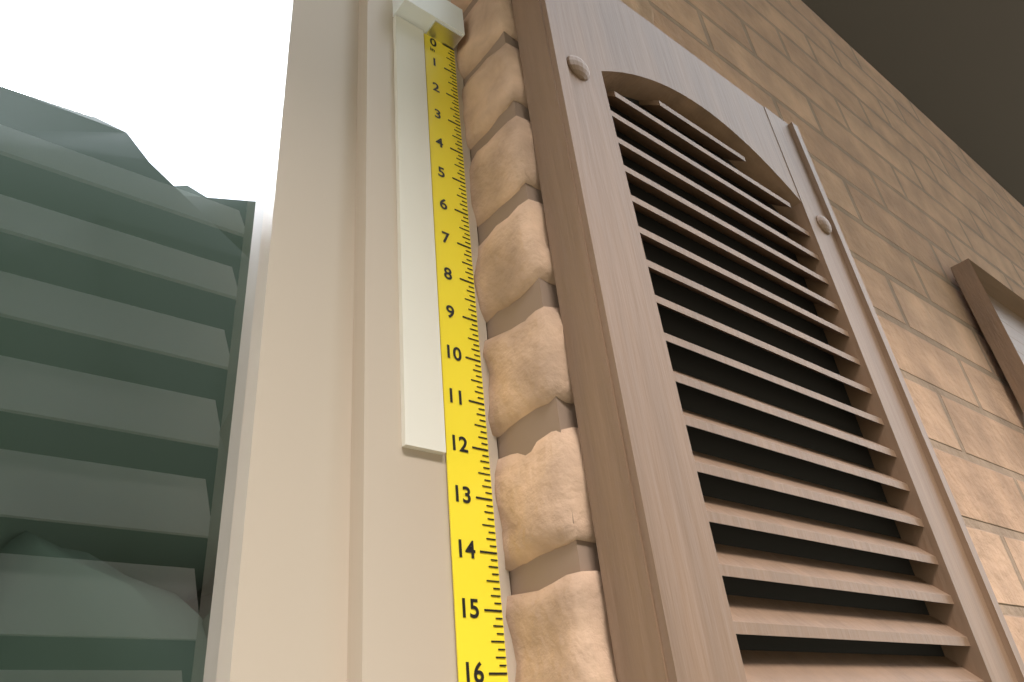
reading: 12.250 in
